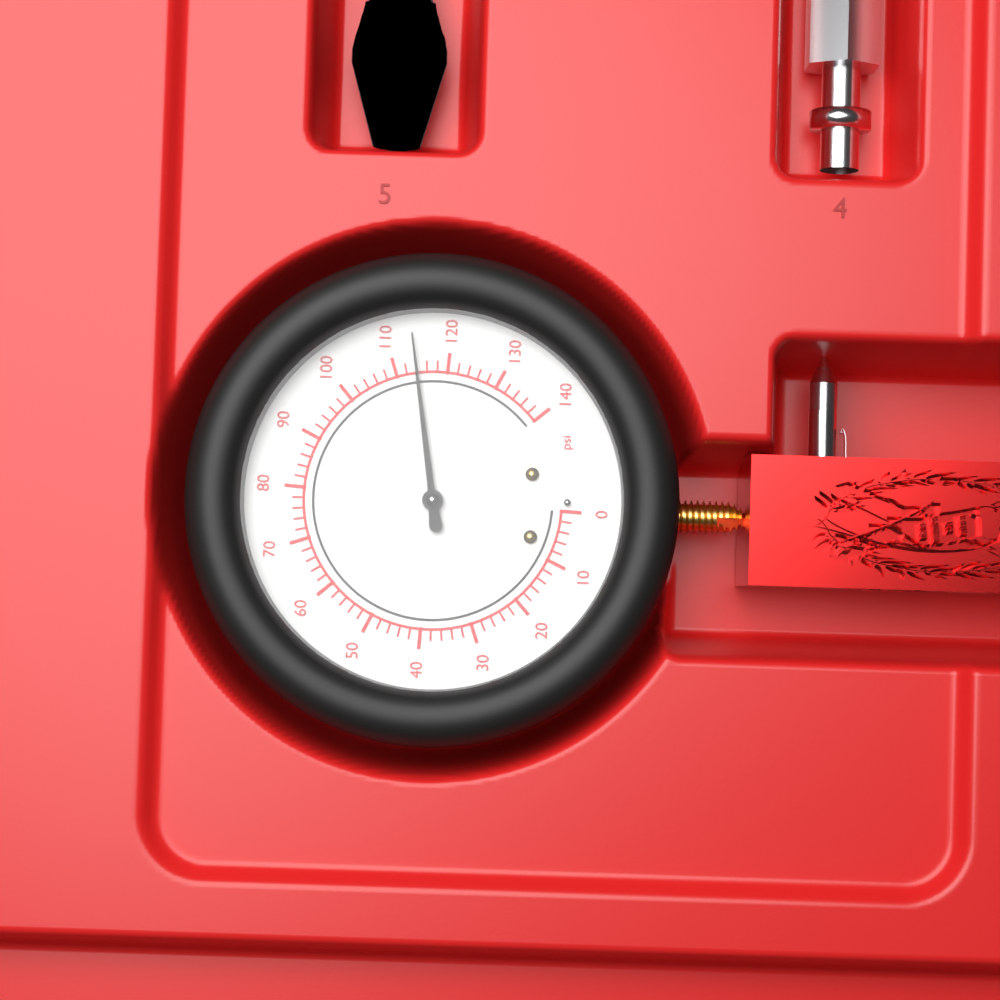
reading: 114 psi
